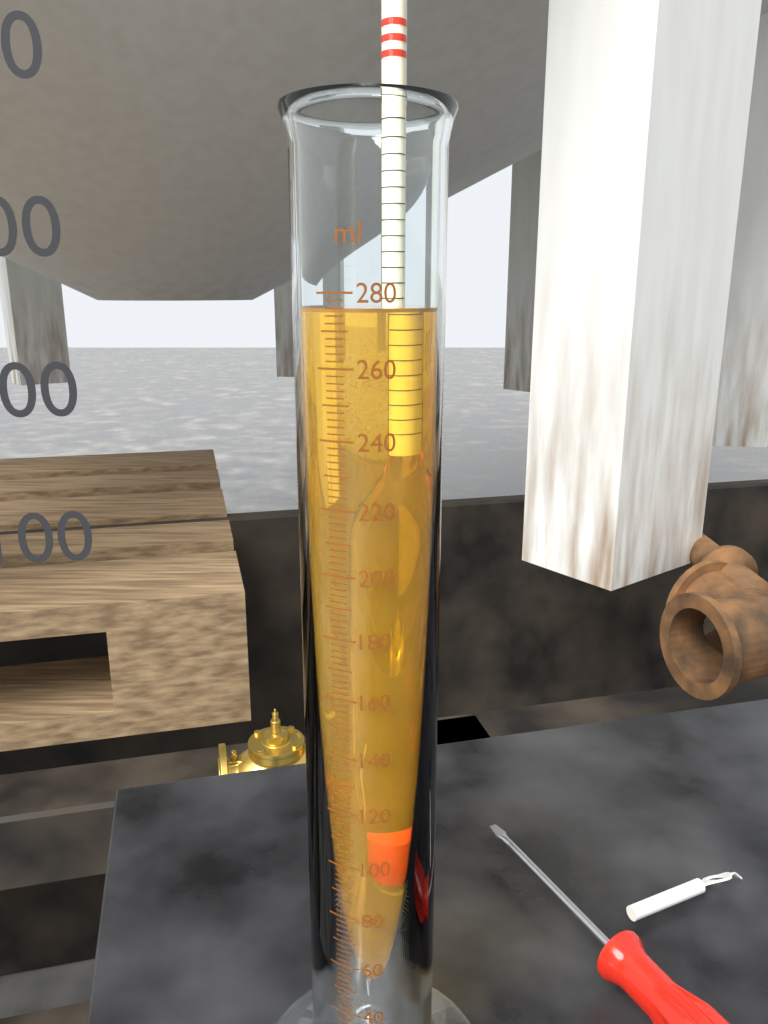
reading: 276 ml
